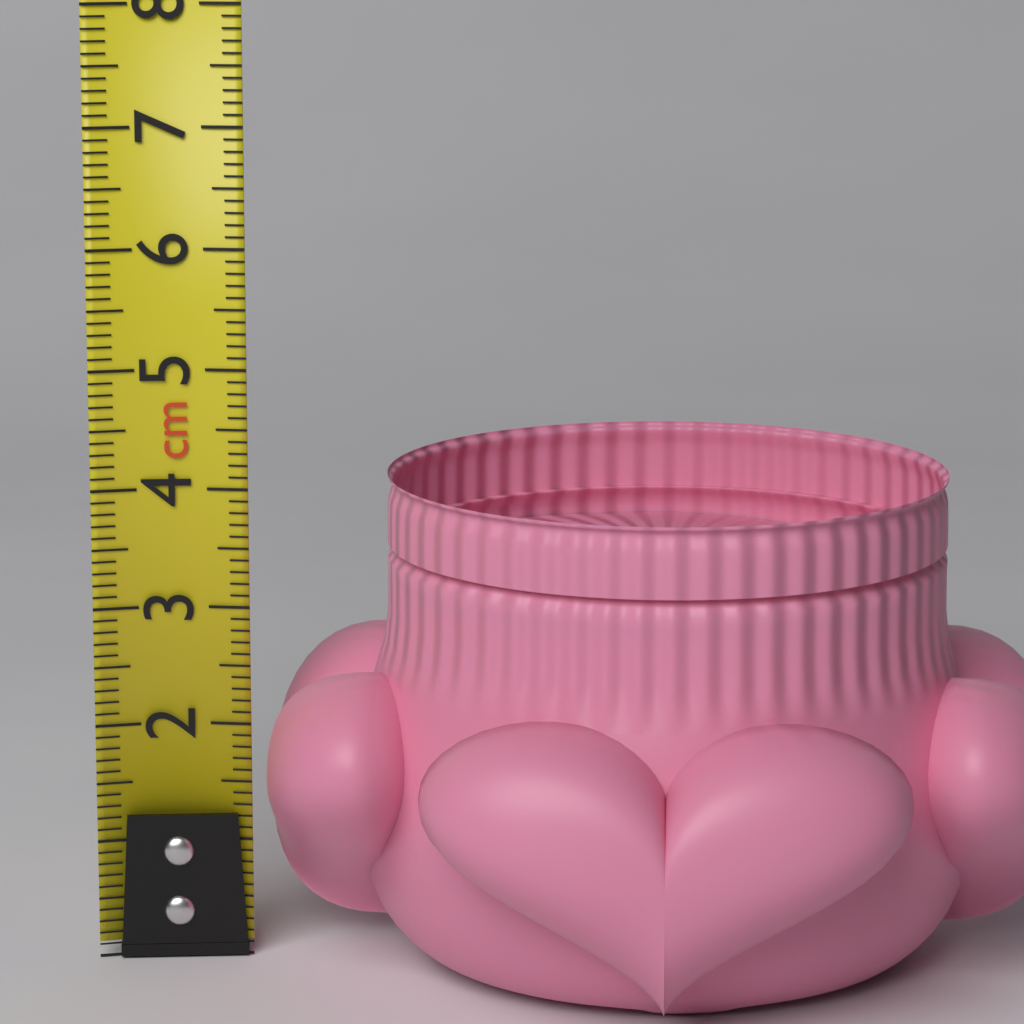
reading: 4.1 cm
